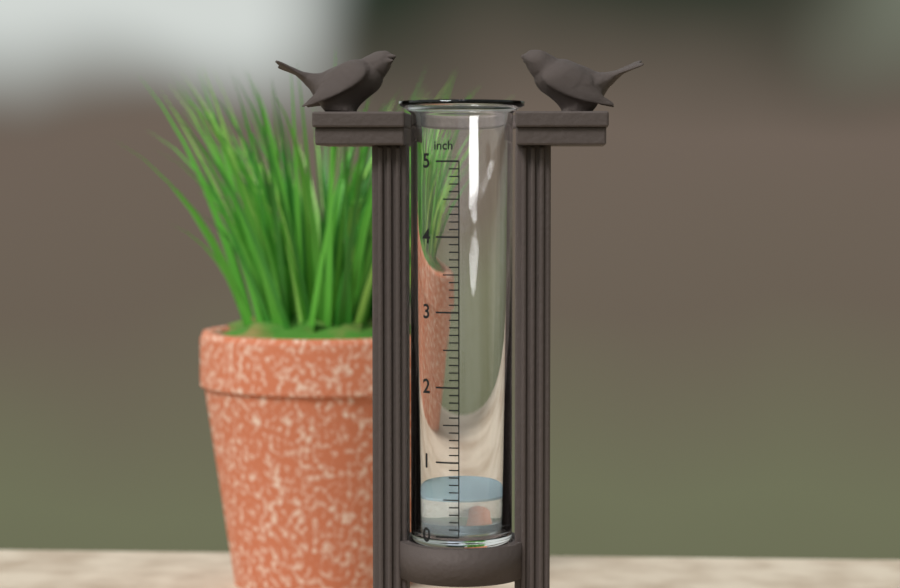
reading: 0.5 inch
